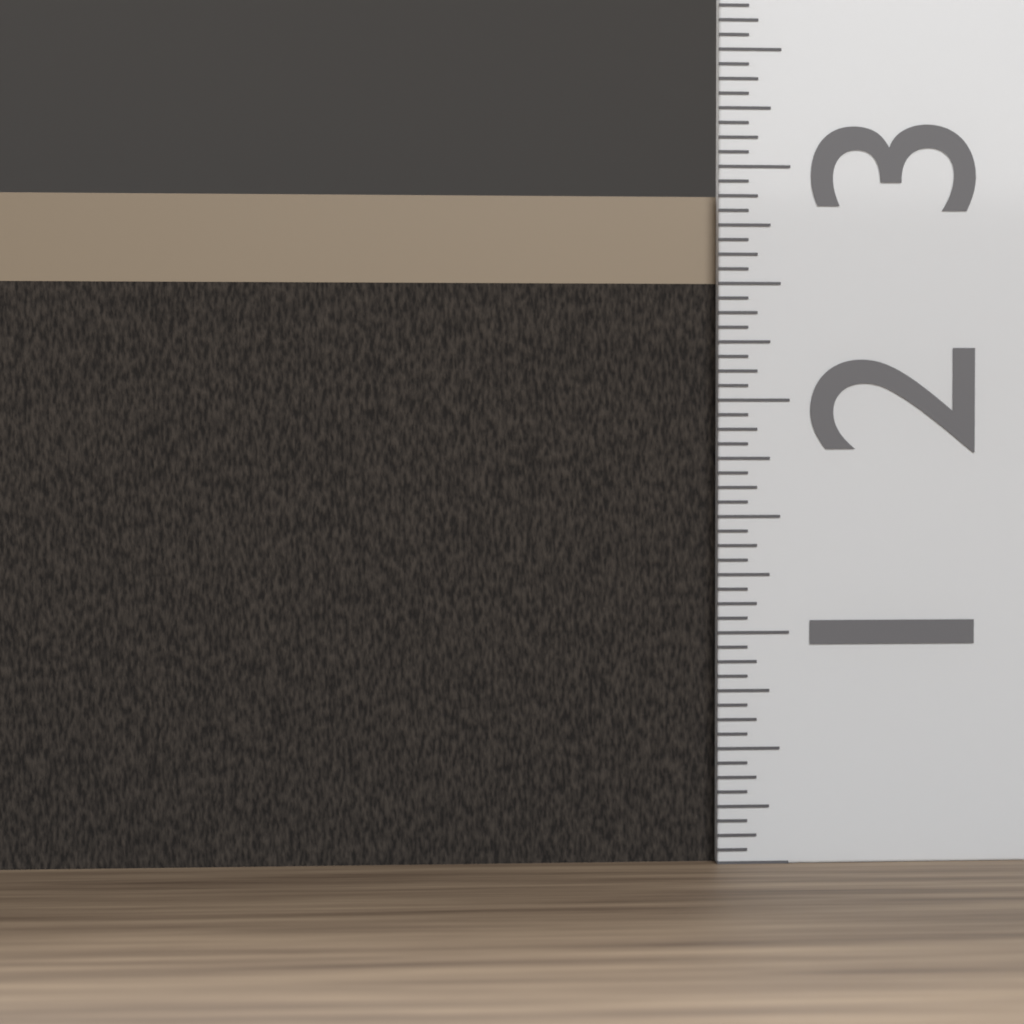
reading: 2.8750 (no unit)
